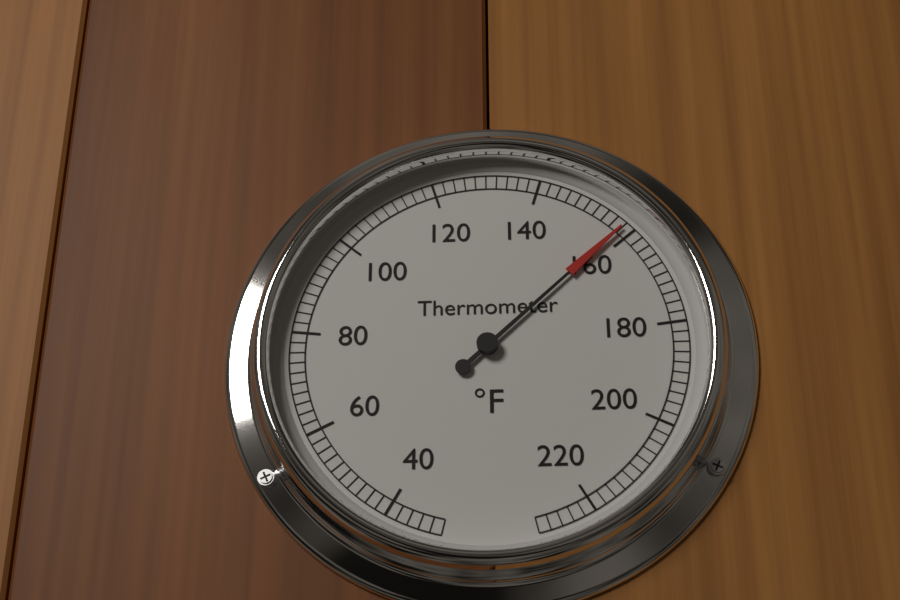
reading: 158 °F
